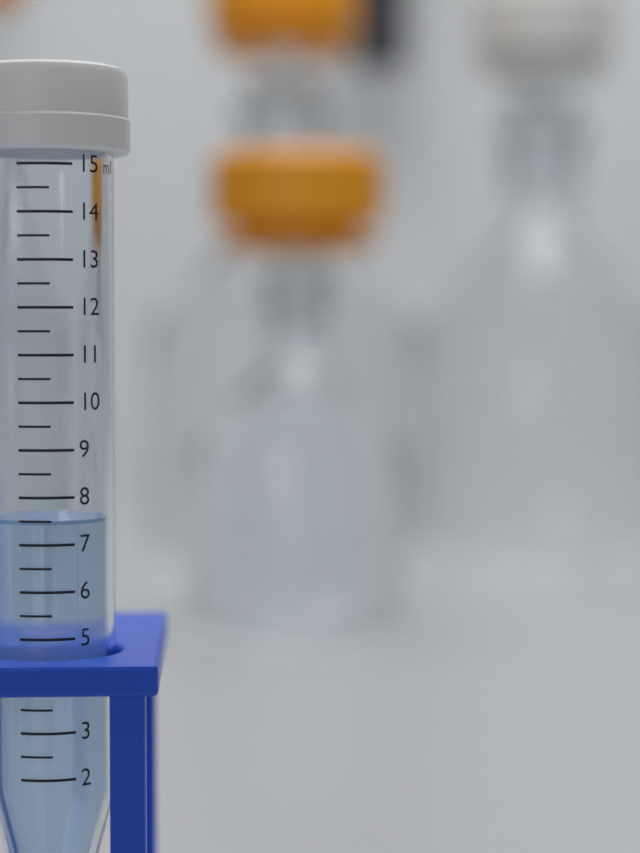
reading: 7.5 ml
